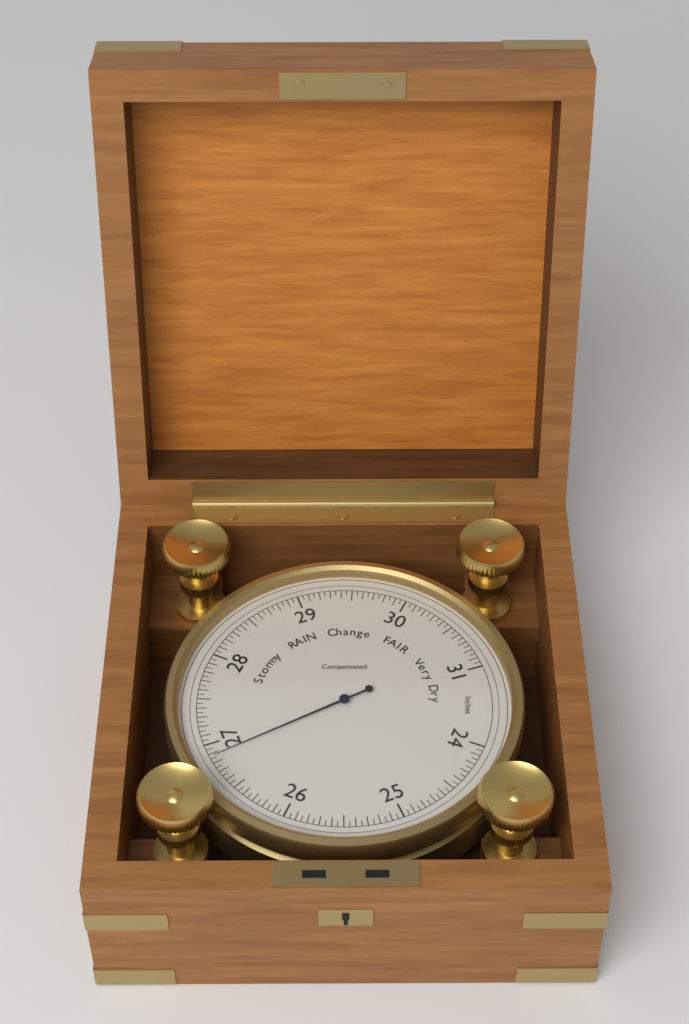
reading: 26.85 inHg
